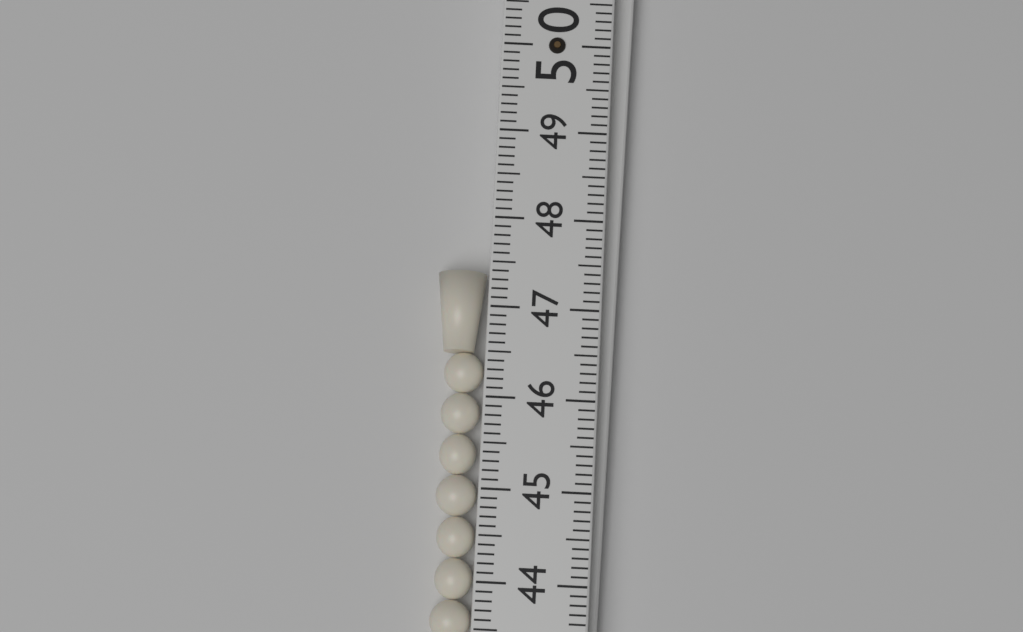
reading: 47.4 (no unit)
